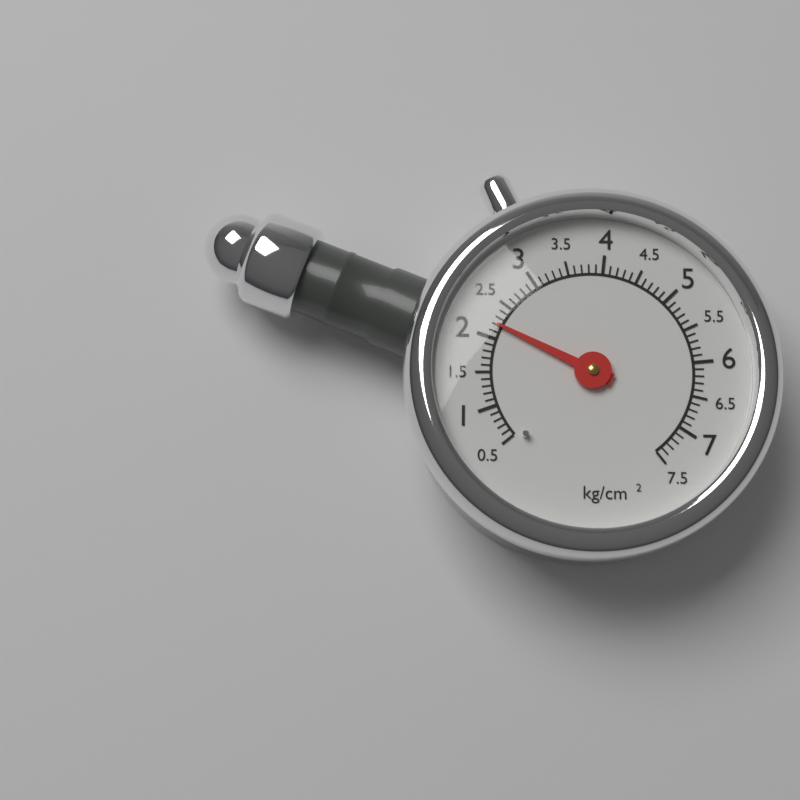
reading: 2.2 kg/cm²
